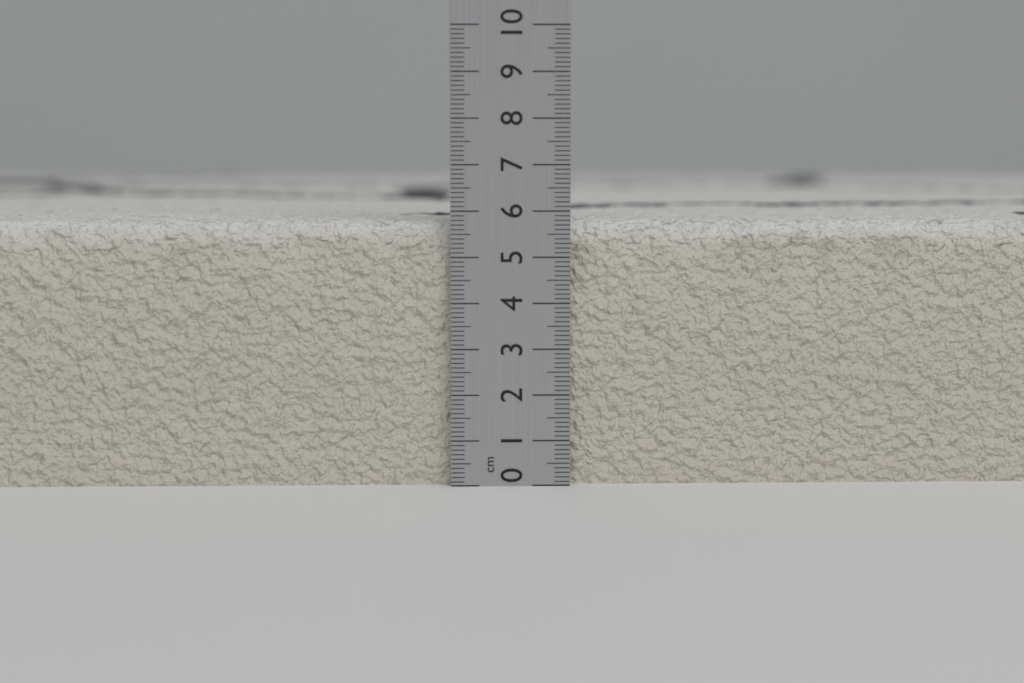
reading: 5.8 cm
